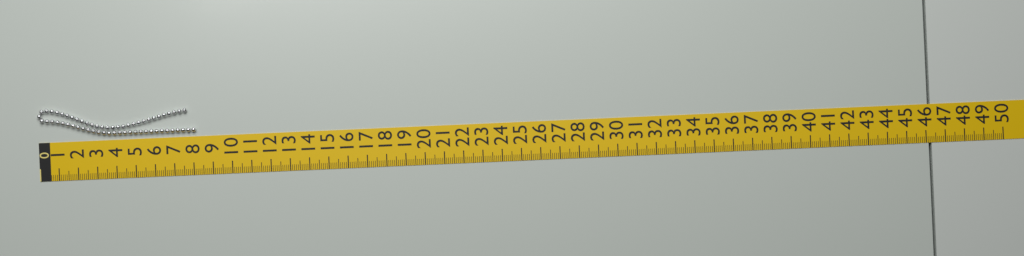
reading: 8.2 cm
